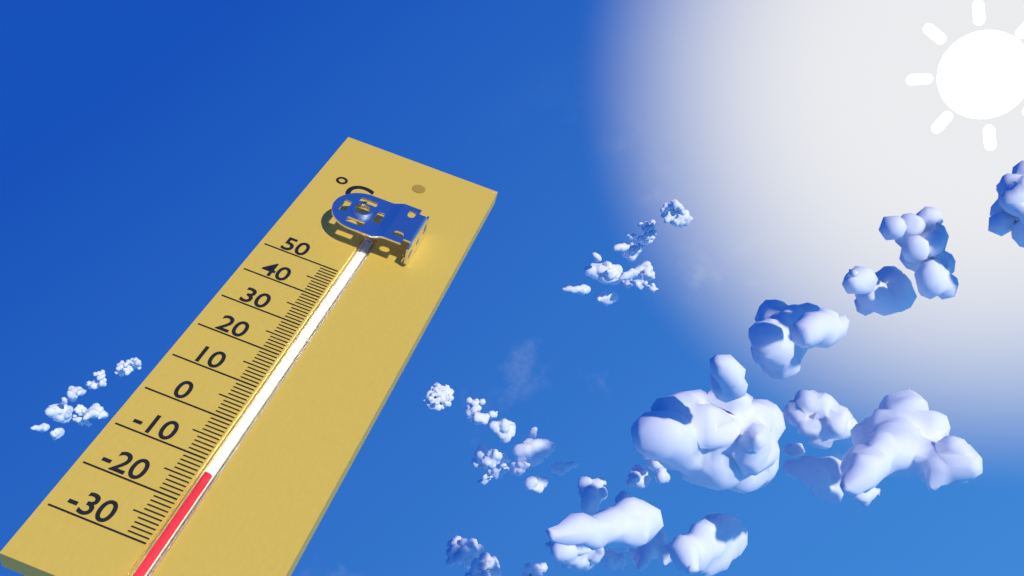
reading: -13 °C
